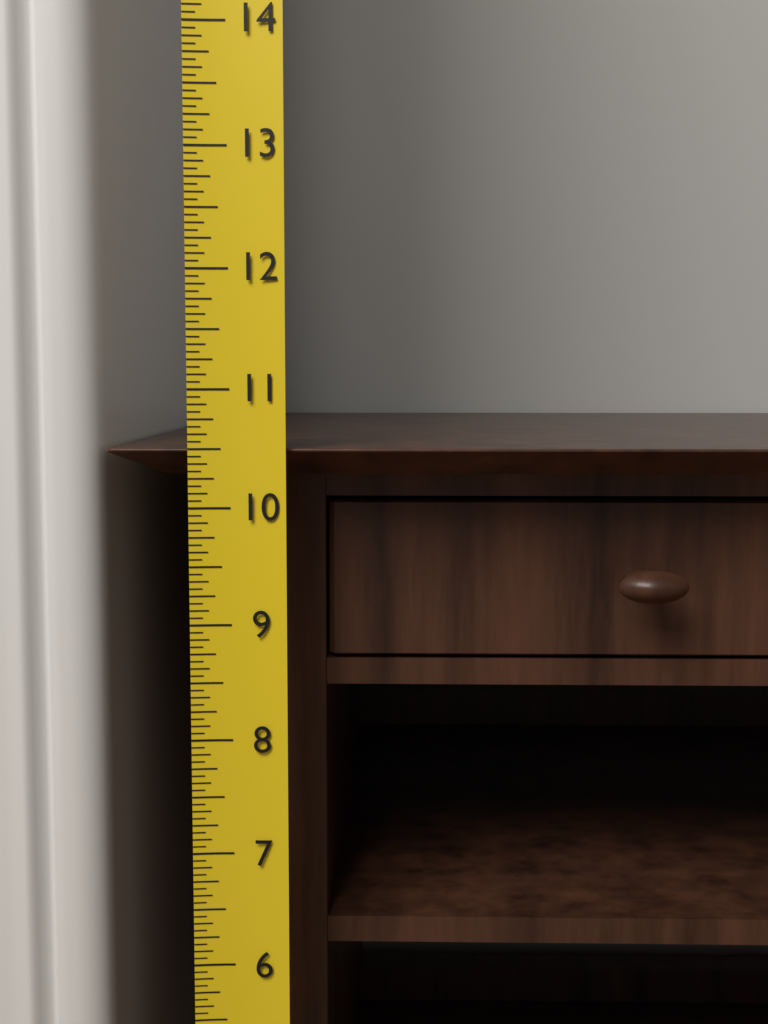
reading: 10.5000 (no unit)
